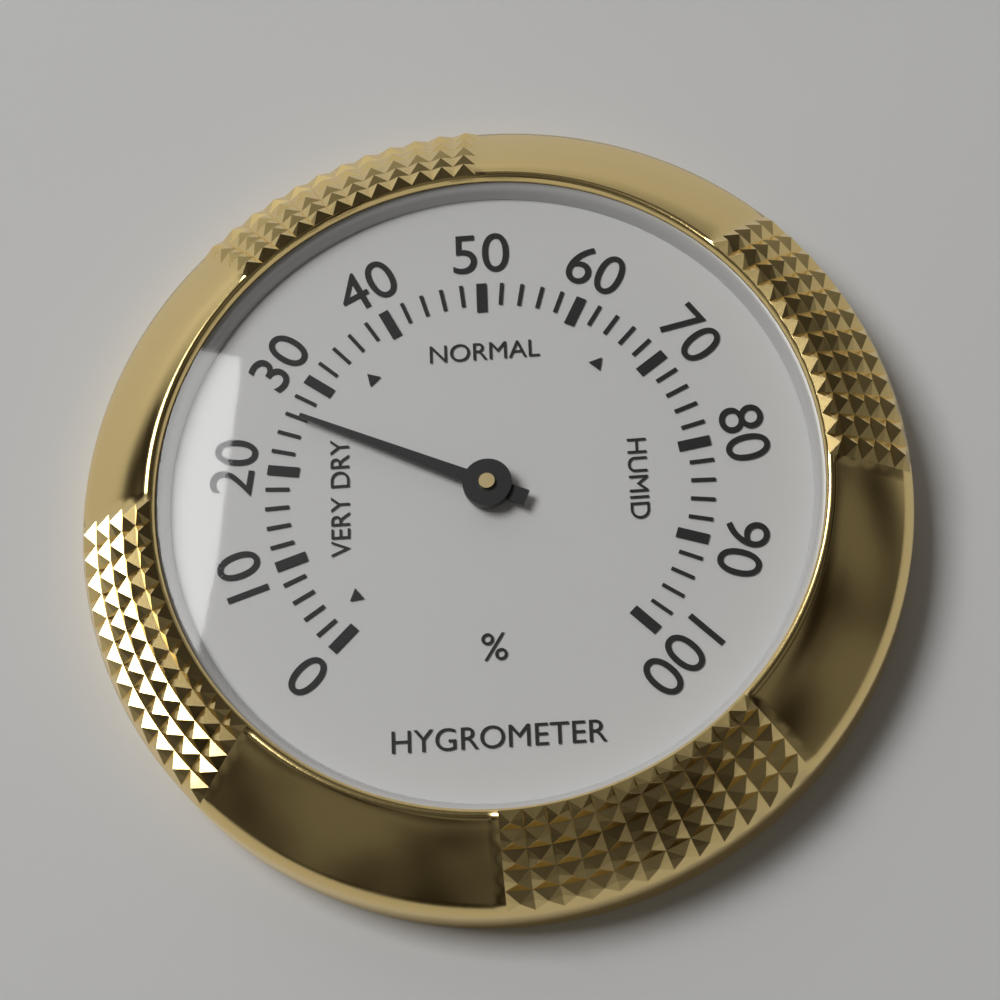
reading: 26 %
